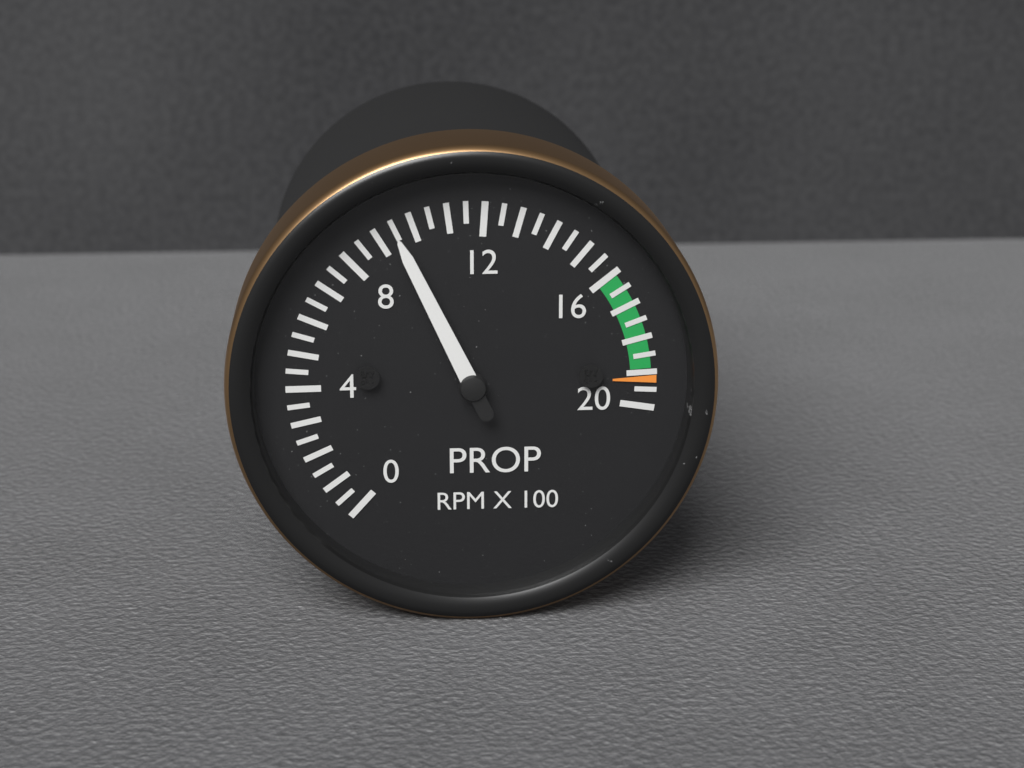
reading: 9.5 RPM X 100
